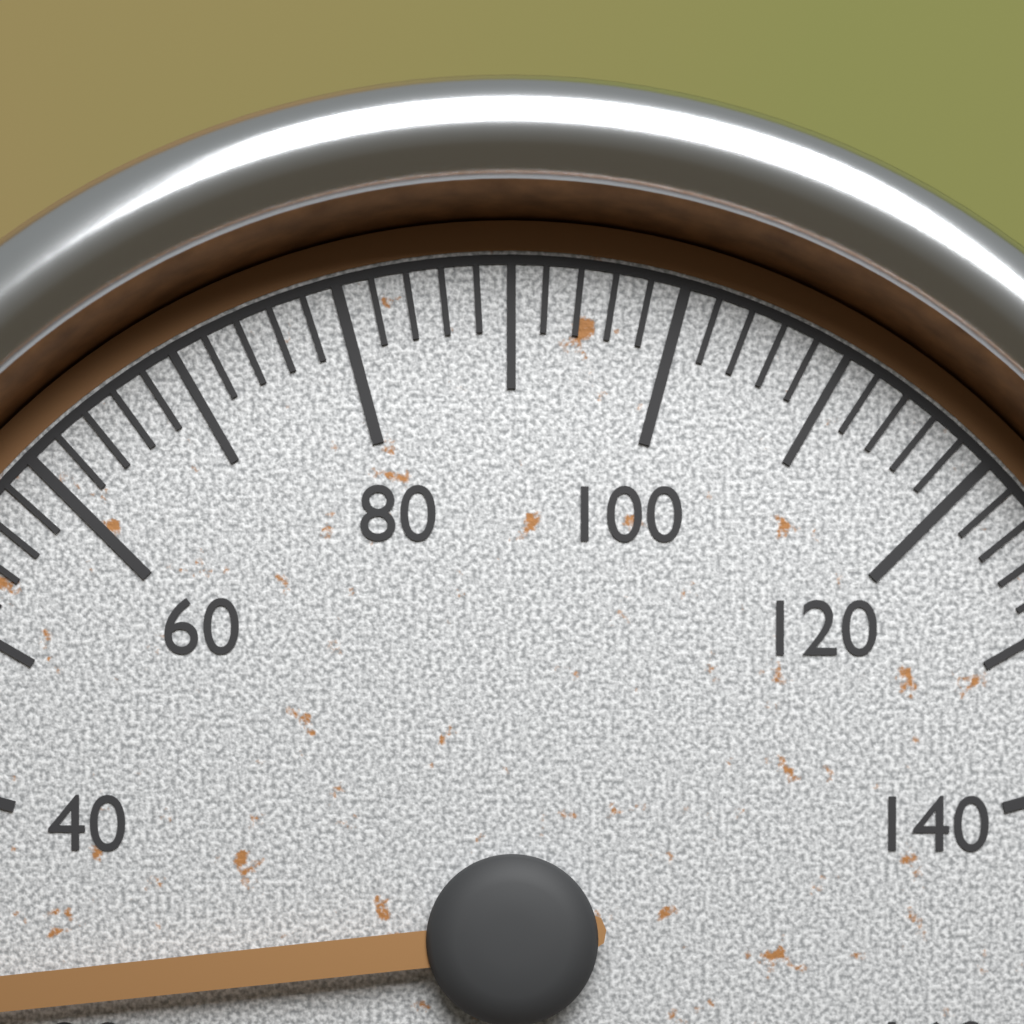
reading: 26 (no unit)
